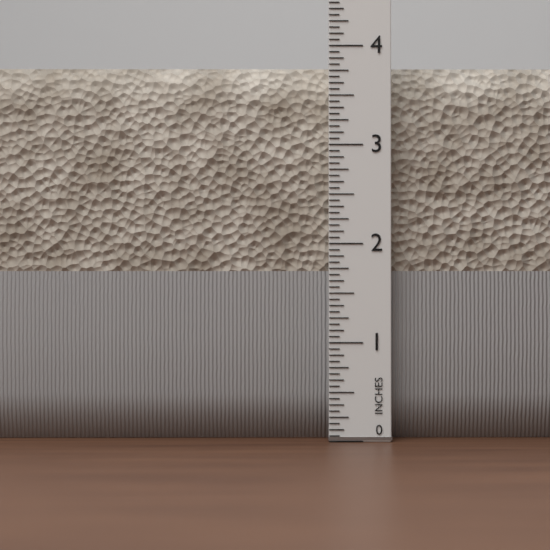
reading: 3.8125 in
